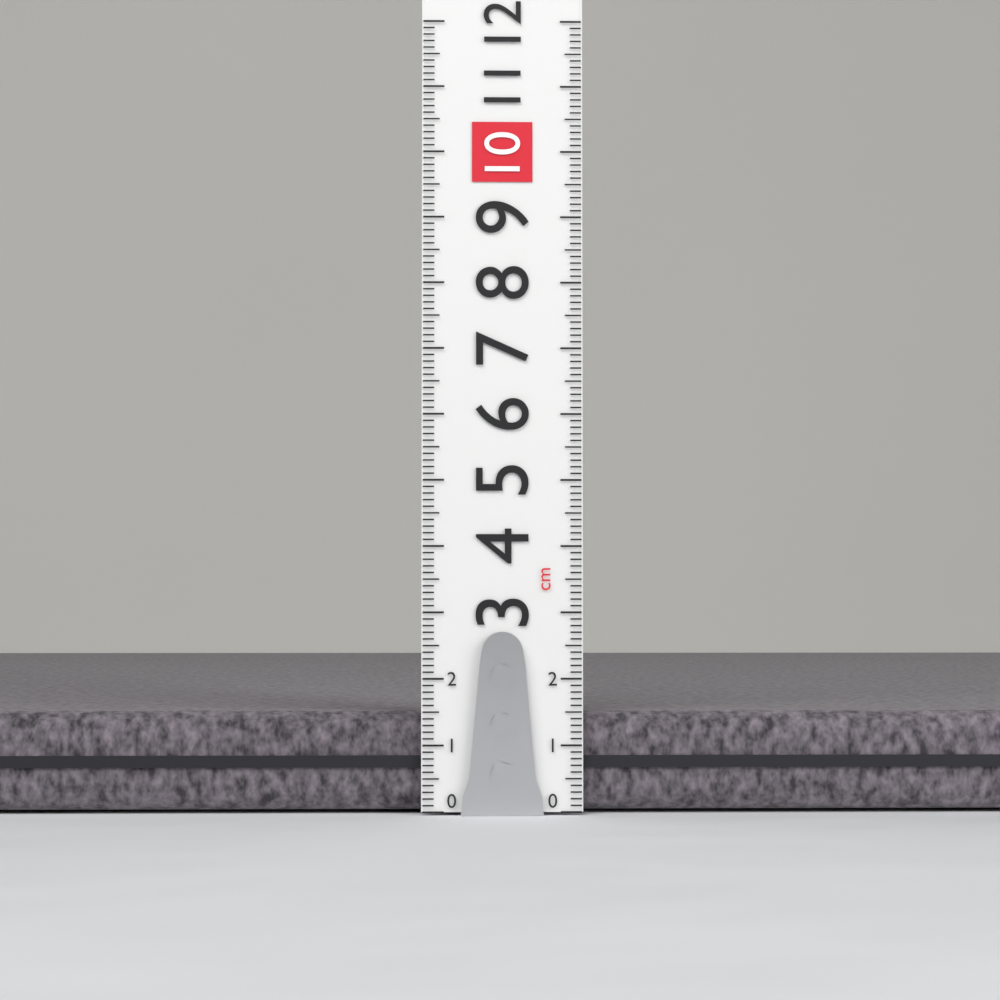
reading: 1.5 cm
